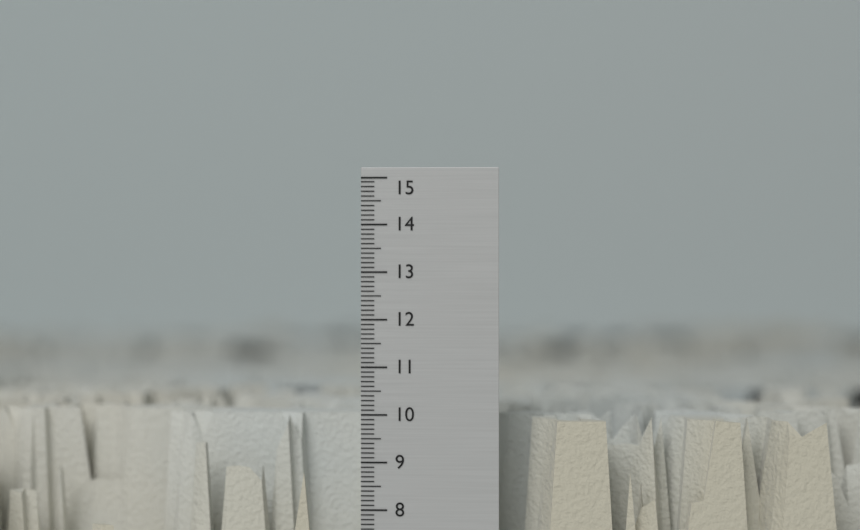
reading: 9.9 (no unit)
